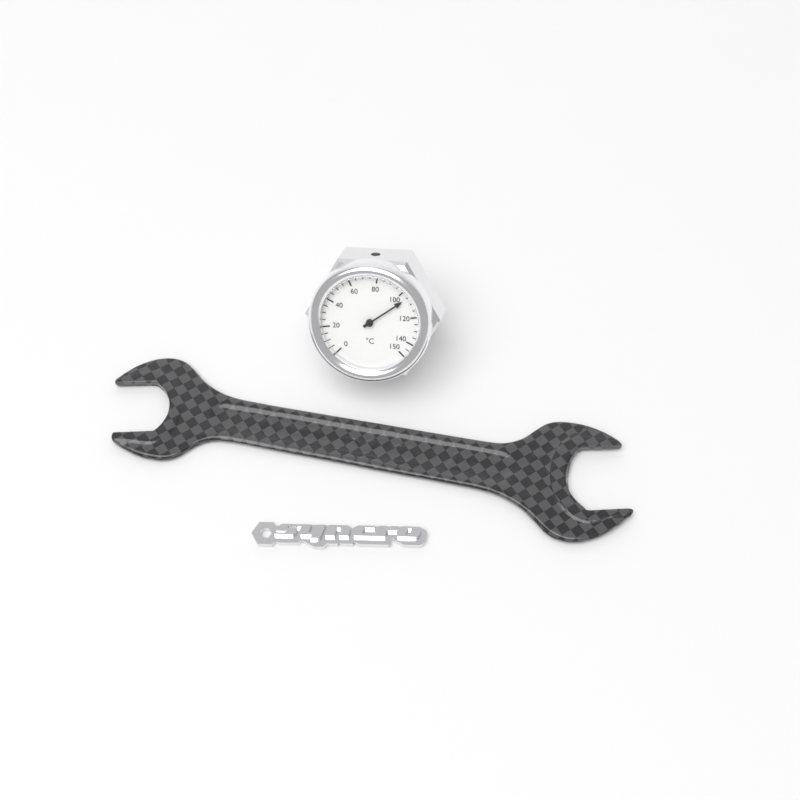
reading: 105 °C
